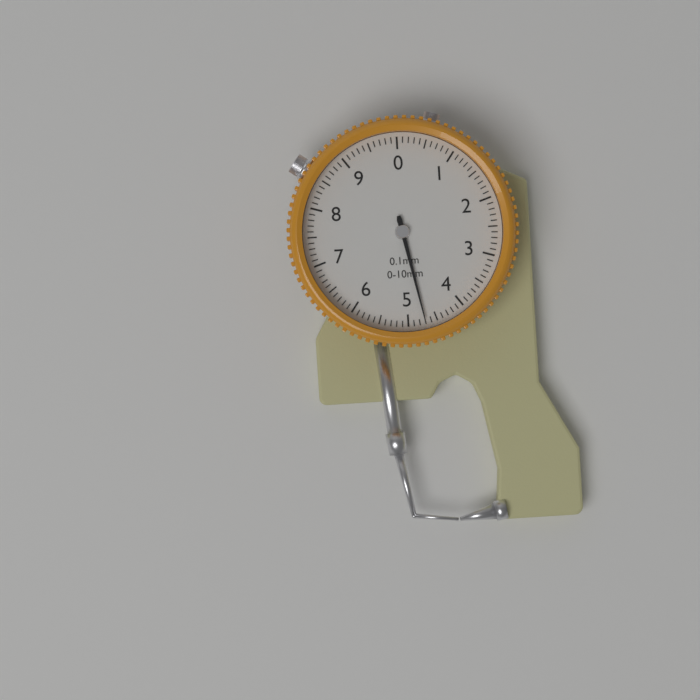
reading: 4.7 mm
